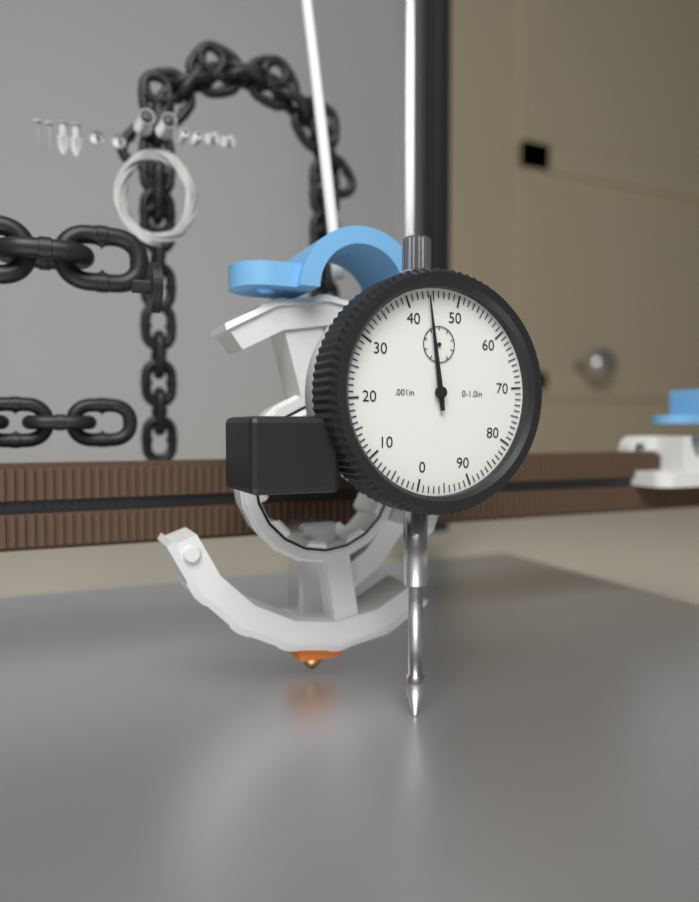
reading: 0.044 in
